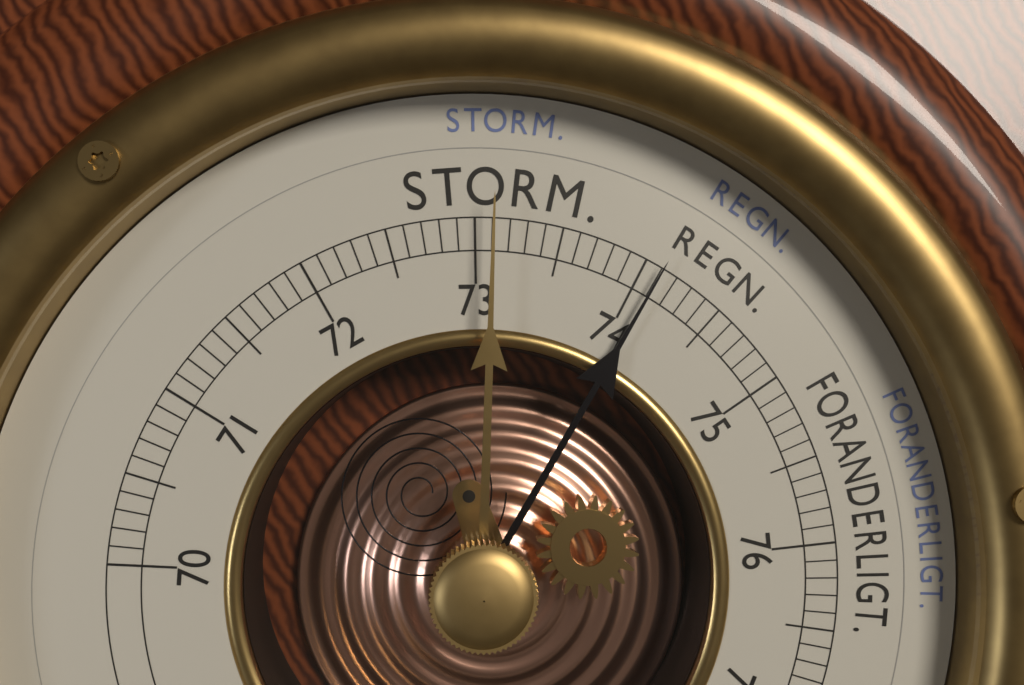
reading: 74.1 cm
